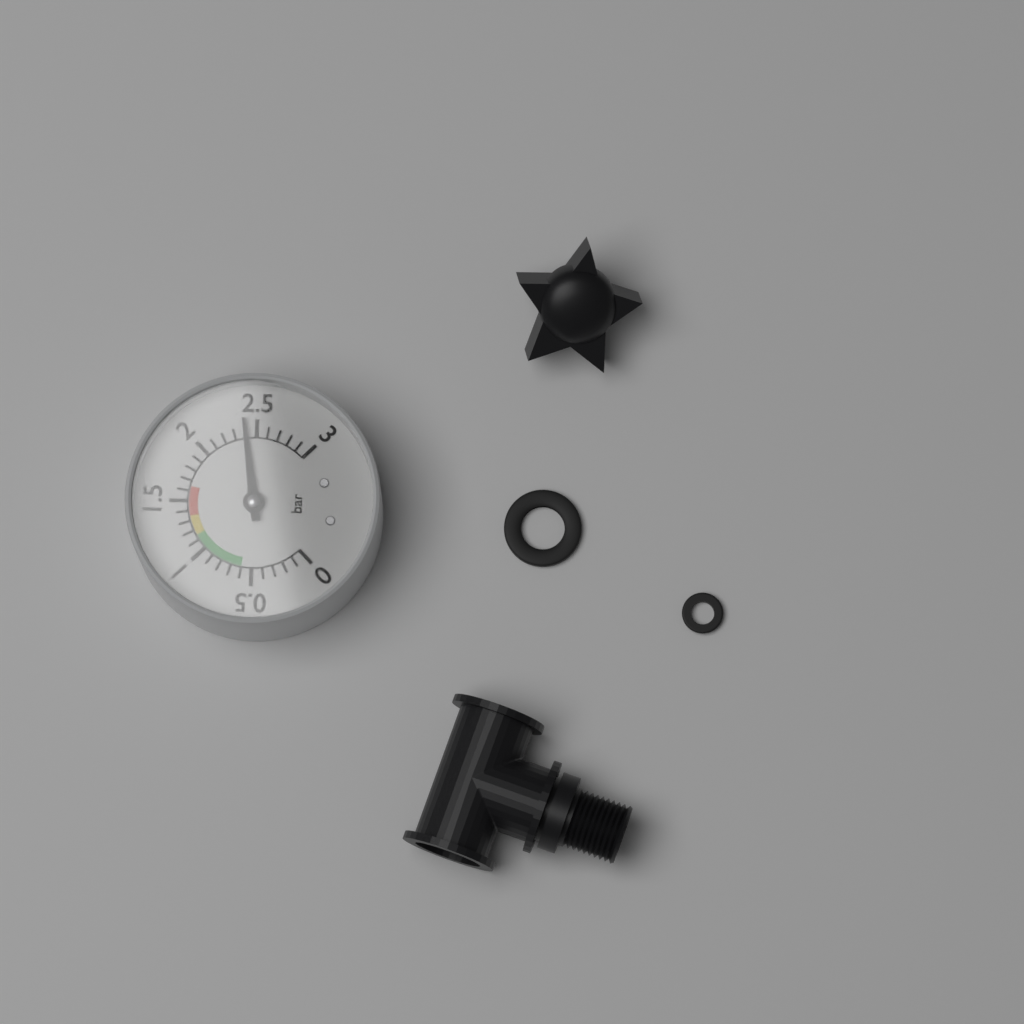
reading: 2.4 bar
